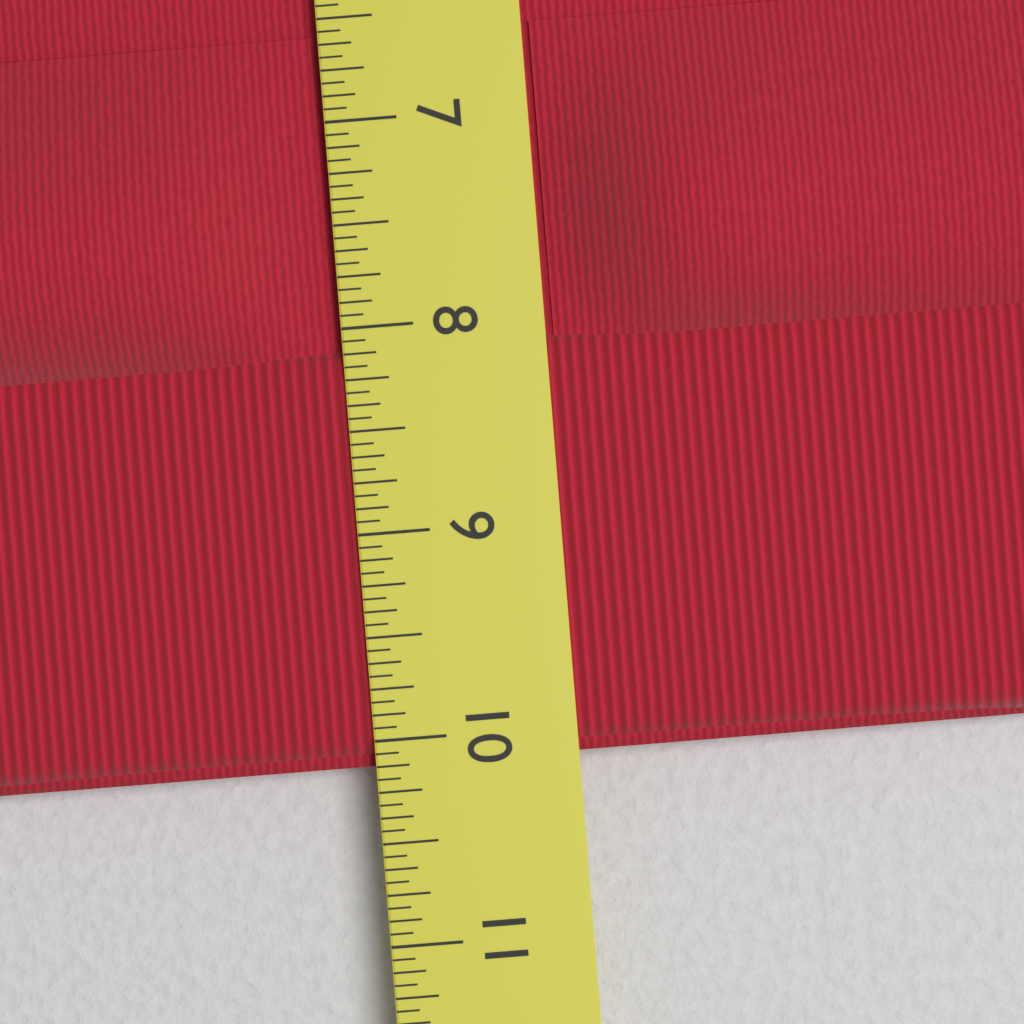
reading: 10.1250 in
